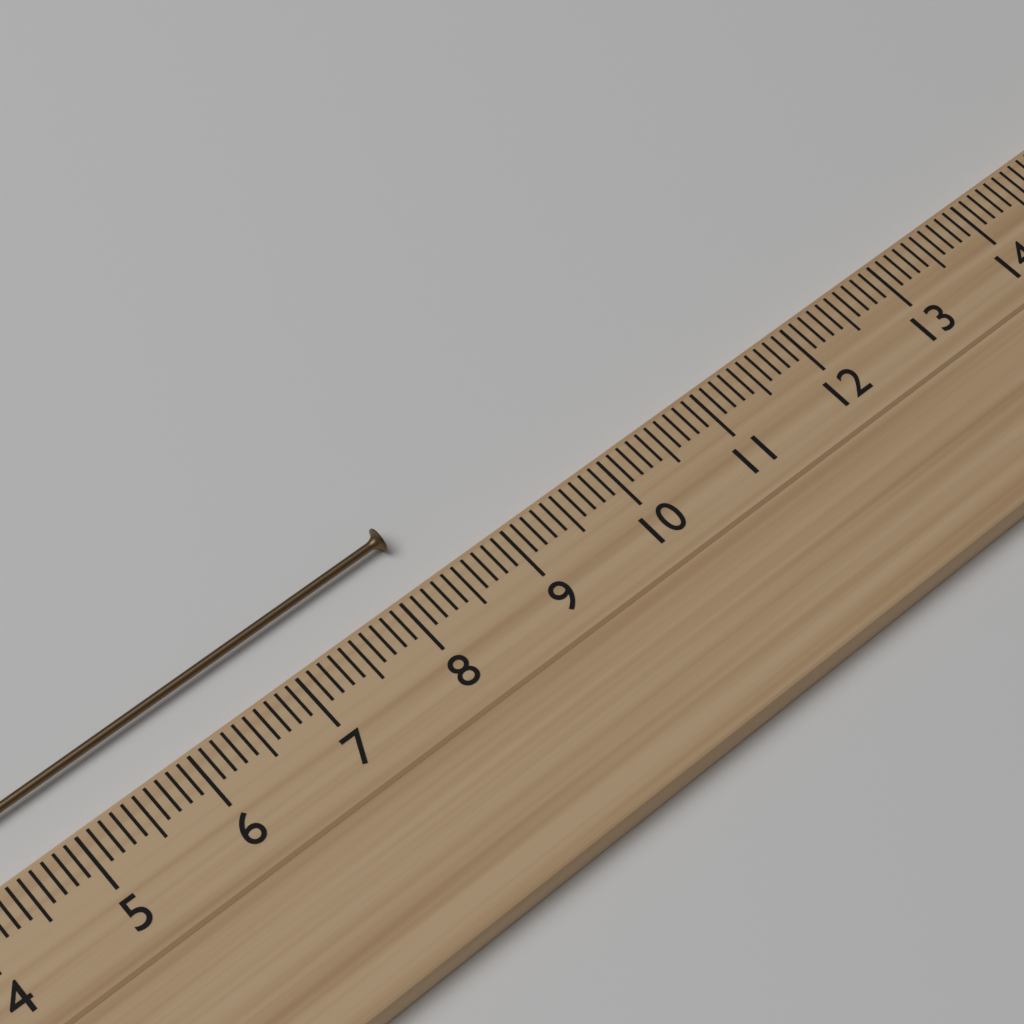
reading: 8.3 cm
